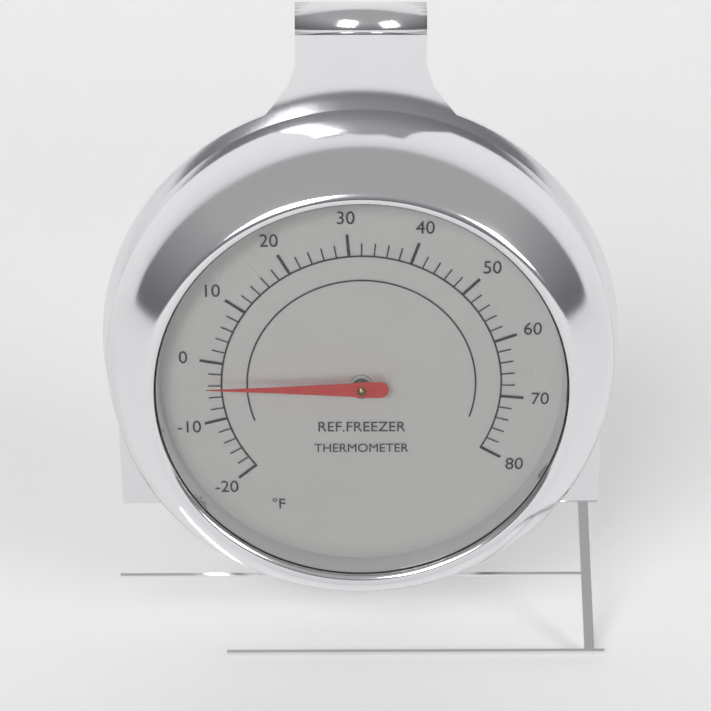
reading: -4 °F
